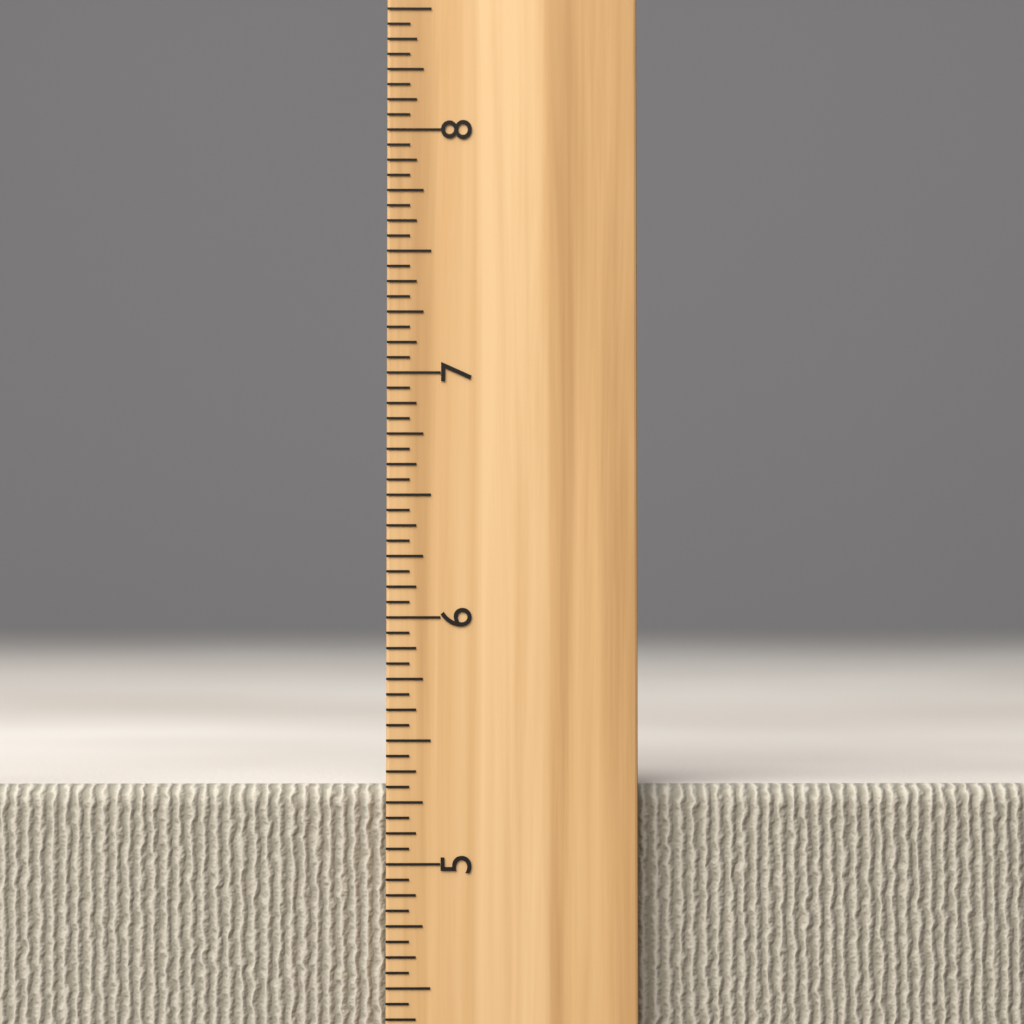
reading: 5.3125 inch
